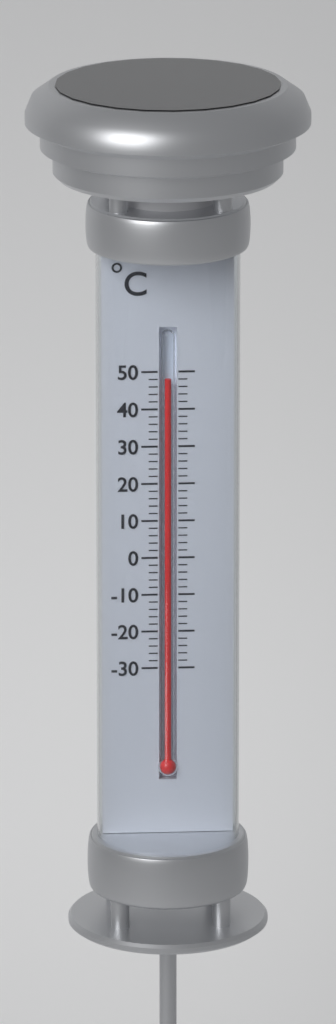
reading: 48 °C
